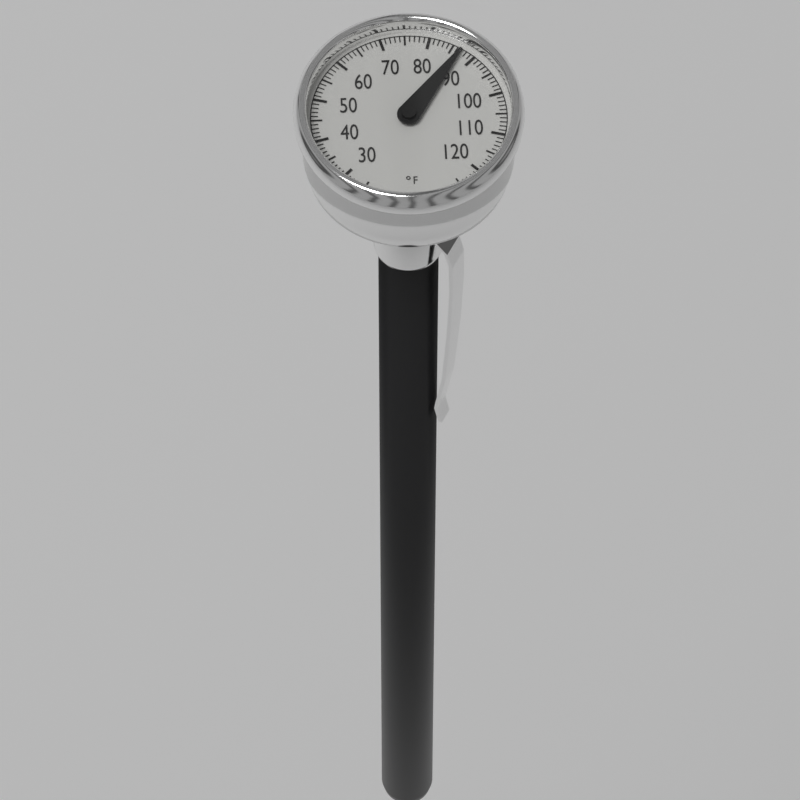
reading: 87 °F
